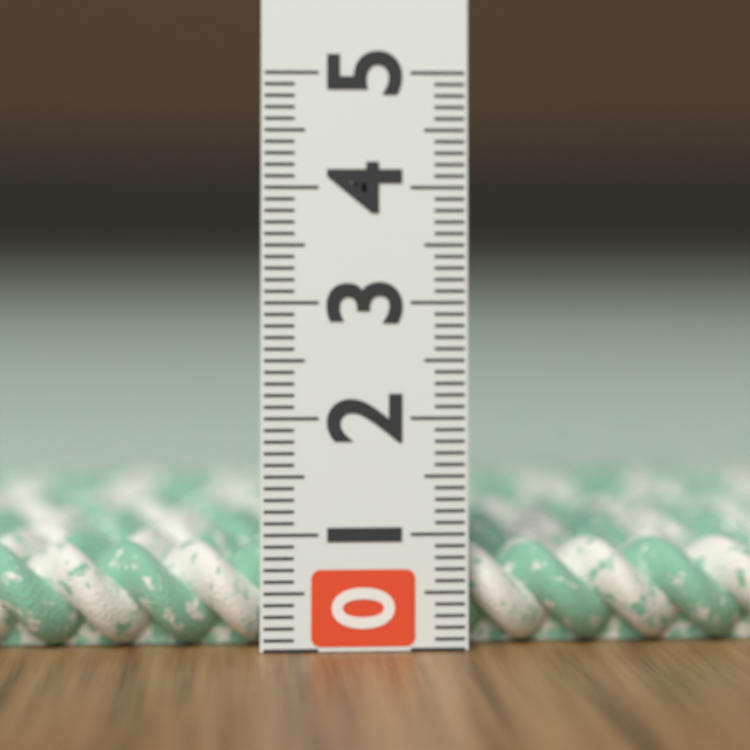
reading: 0.9 (no unit)
